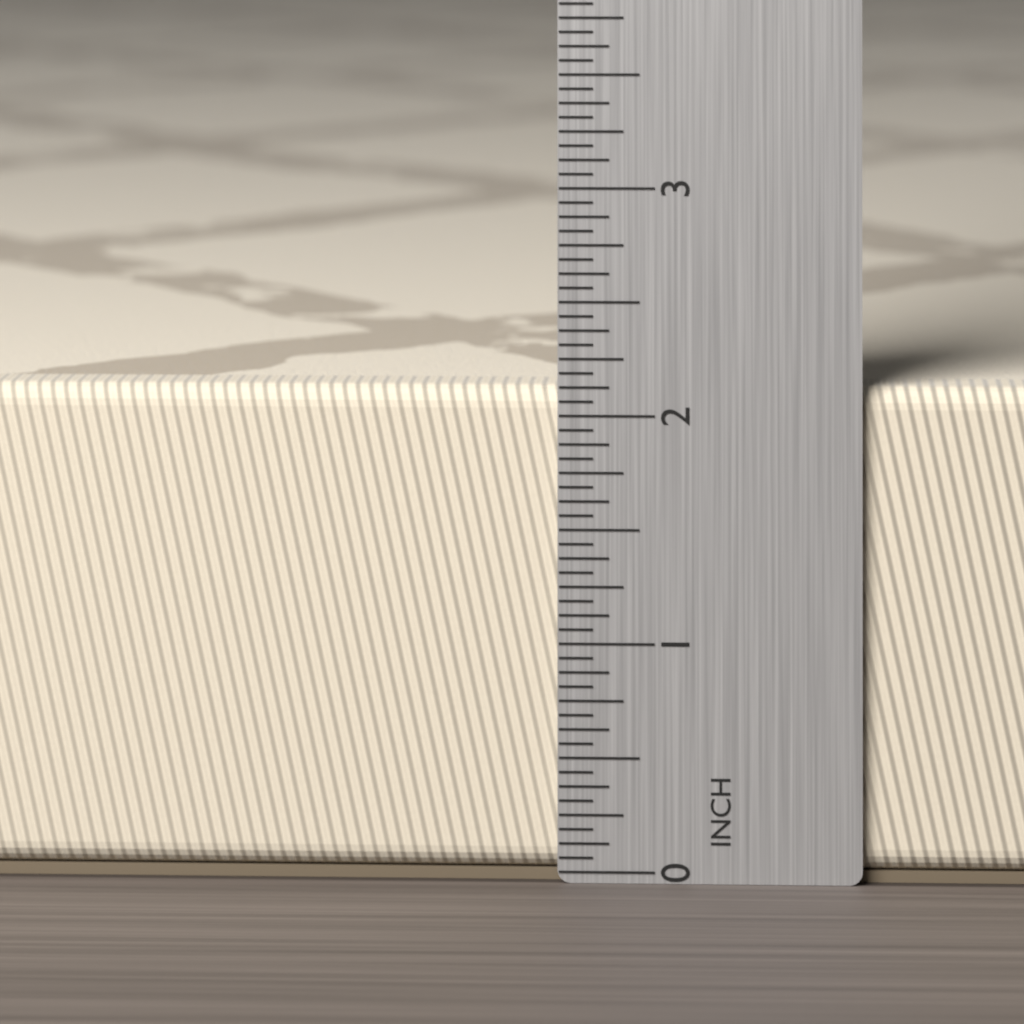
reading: 2.1250 in
